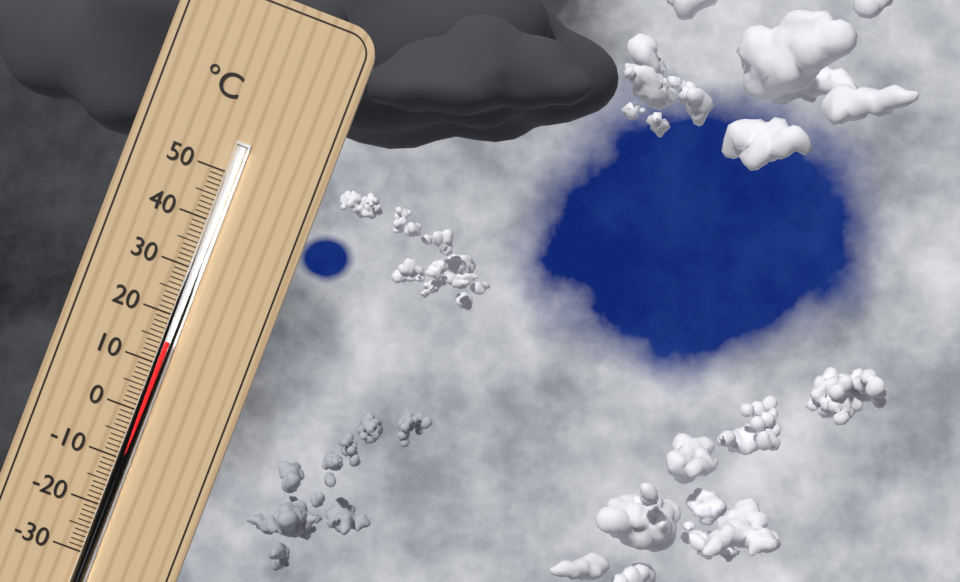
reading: 15 °C
